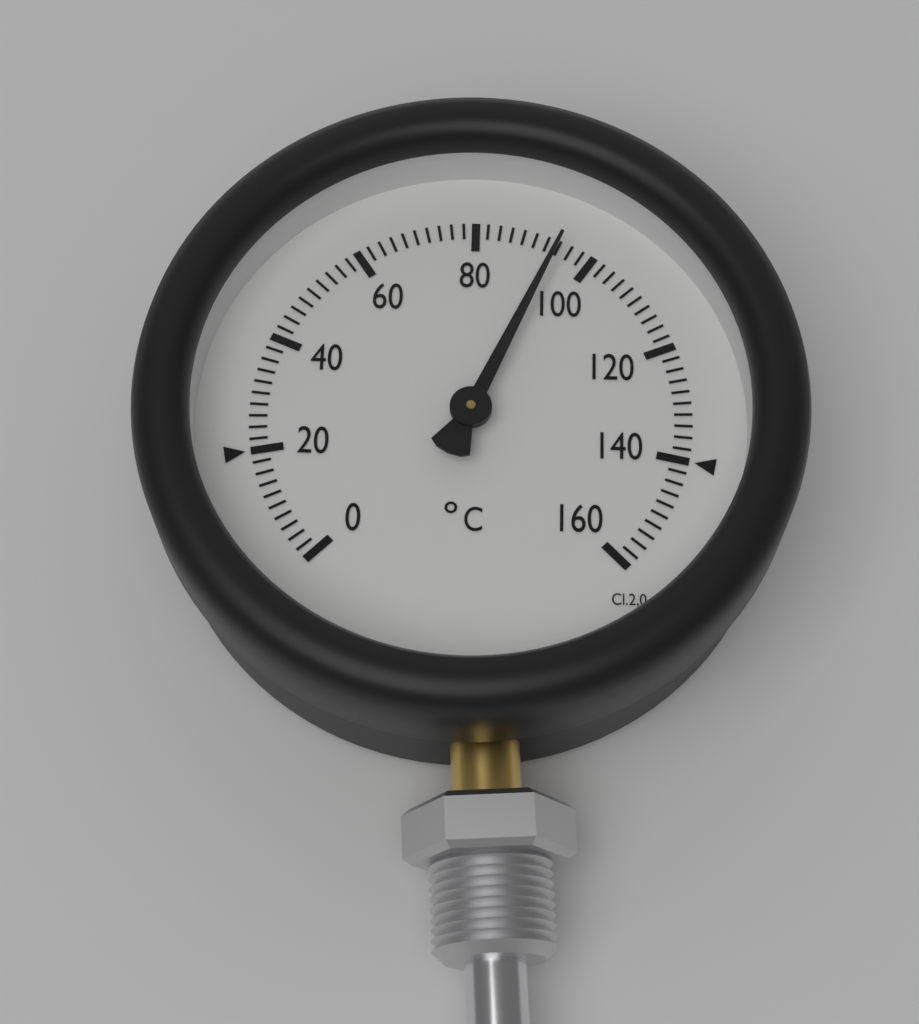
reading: 94 °C
